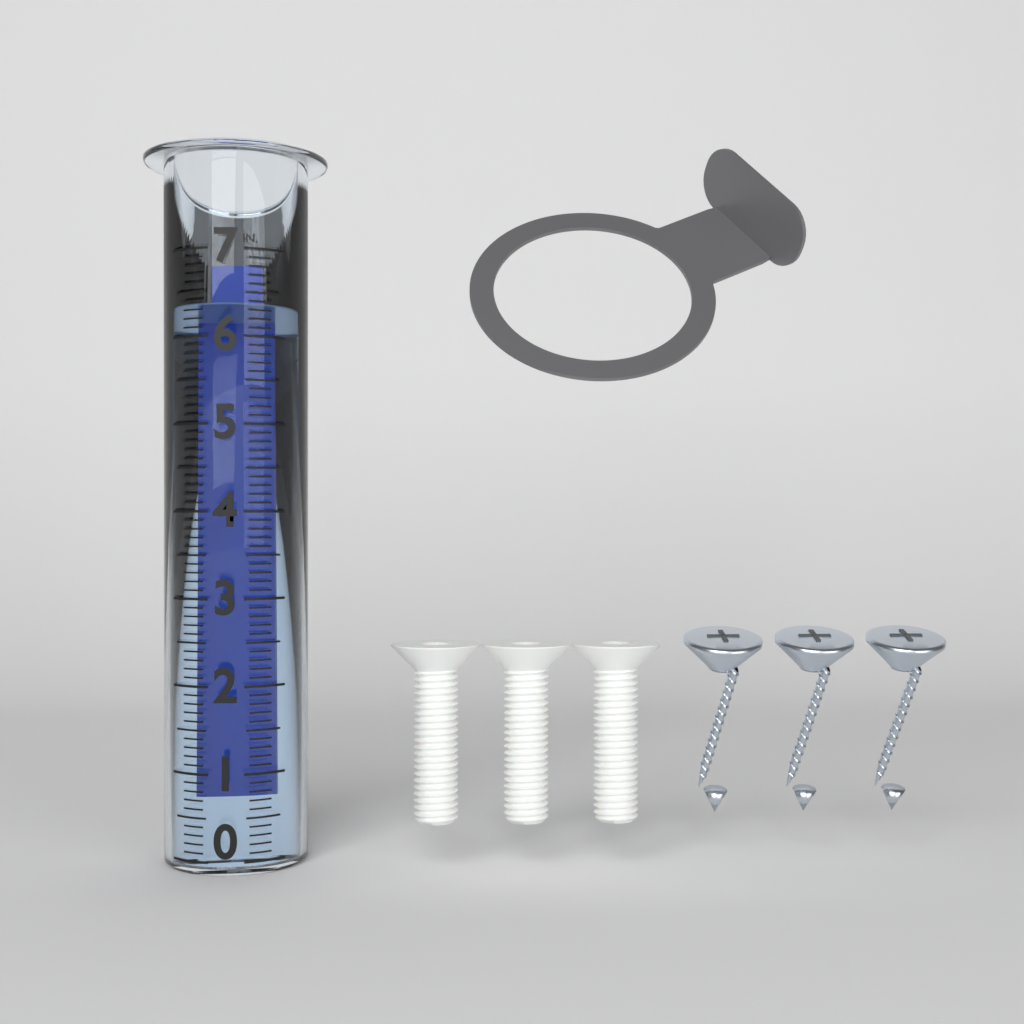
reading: 6.4 in
